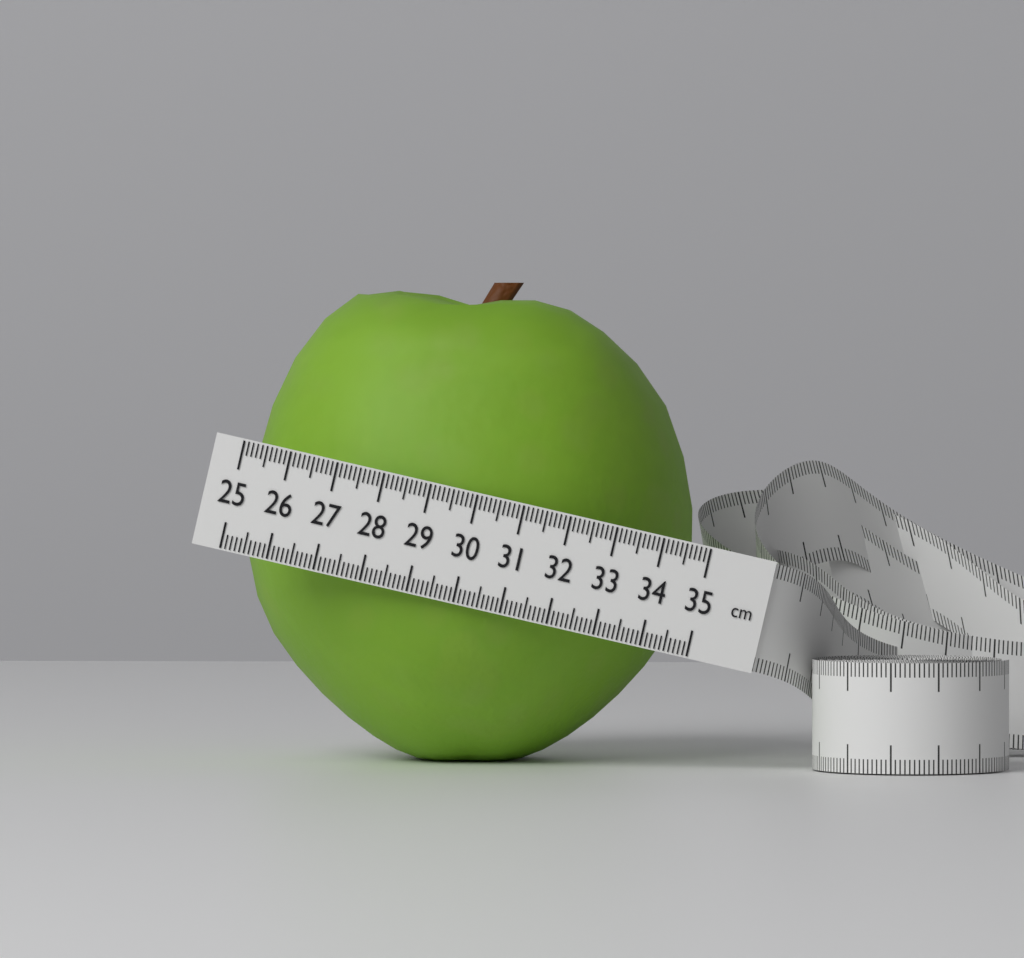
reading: 34.6 cm
